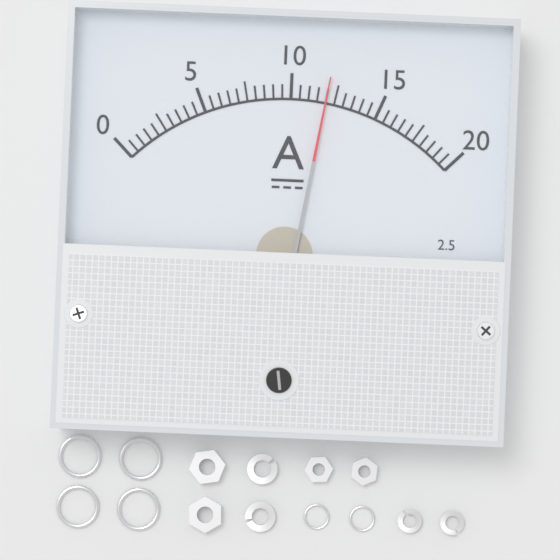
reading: 12.0 A
